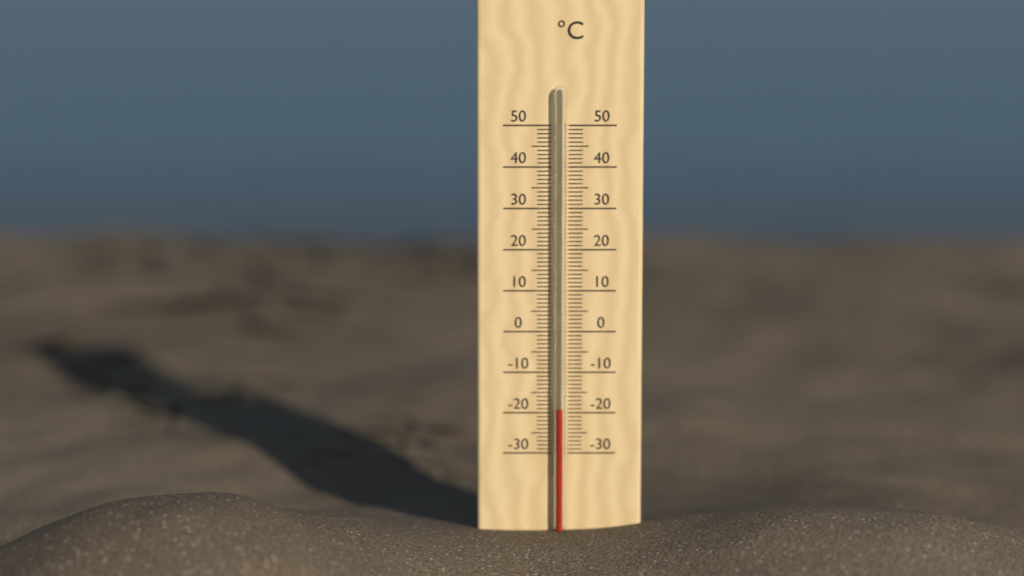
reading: -19 °C
